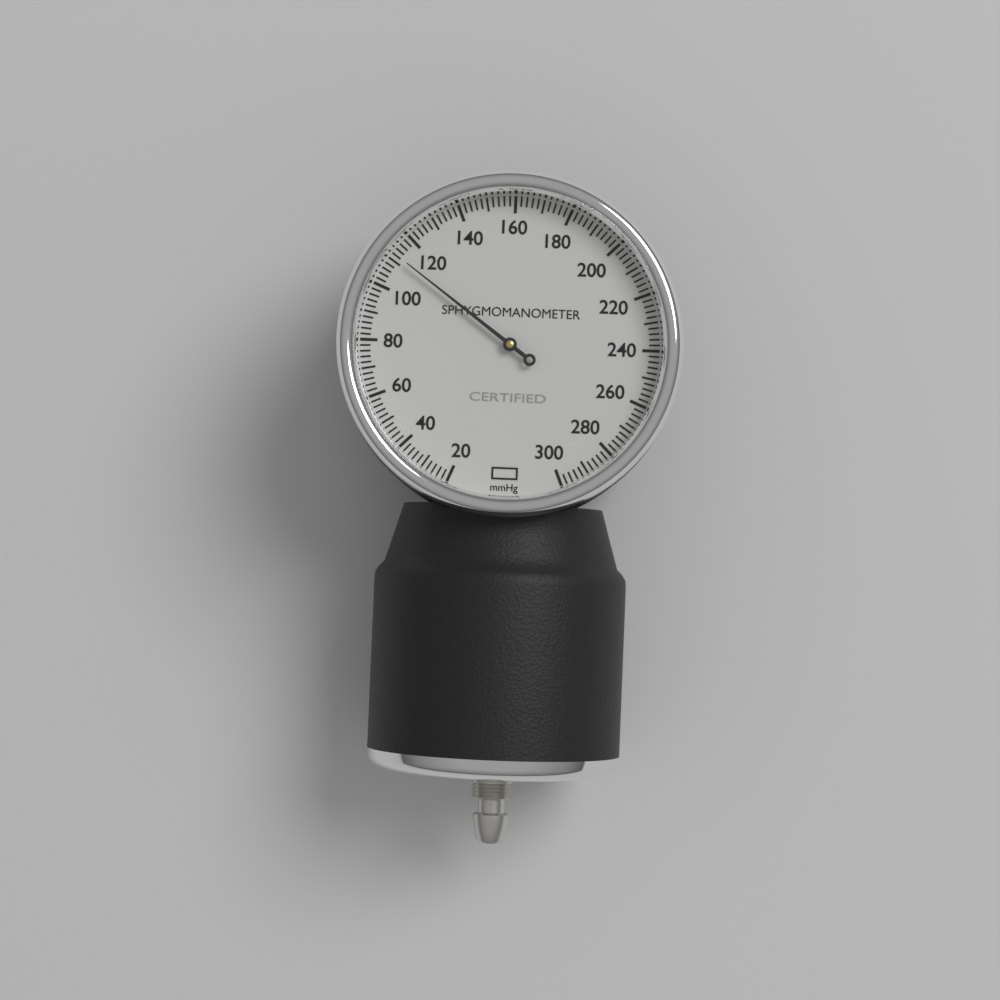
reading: 112 mmHg
